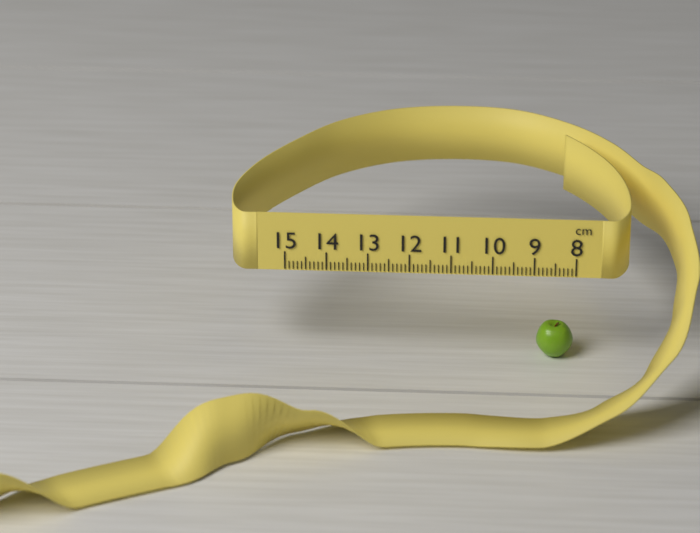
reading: 8.9 cm
